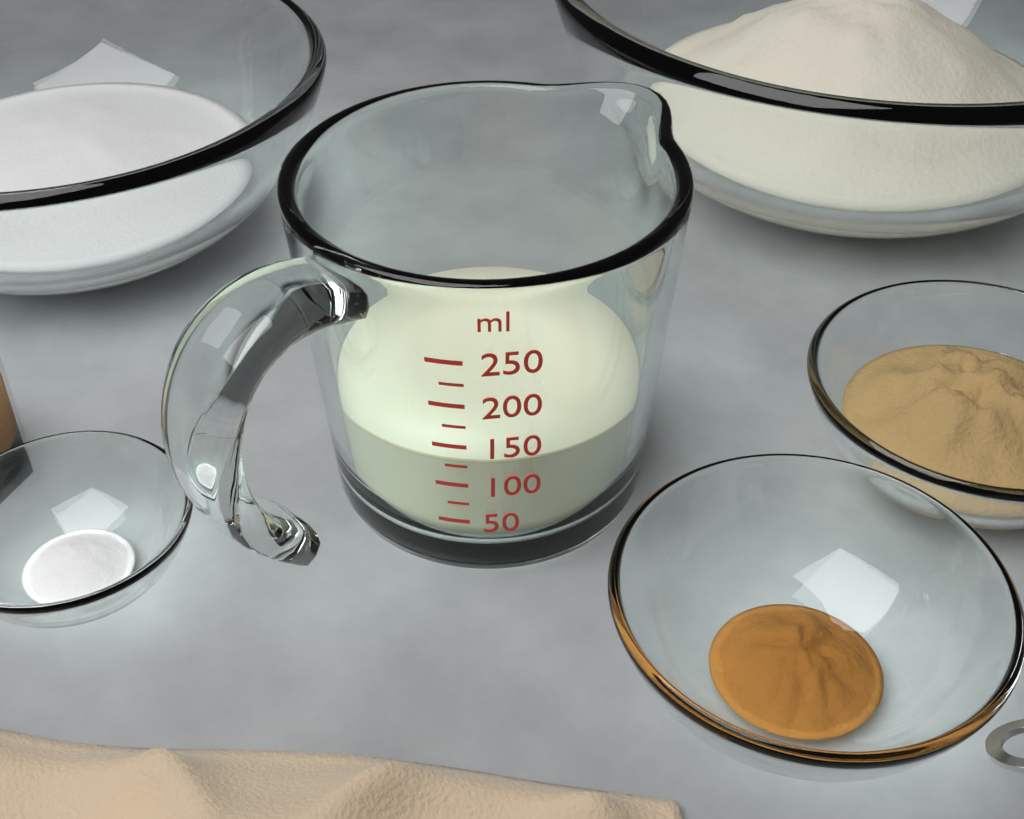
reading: 125 ml
